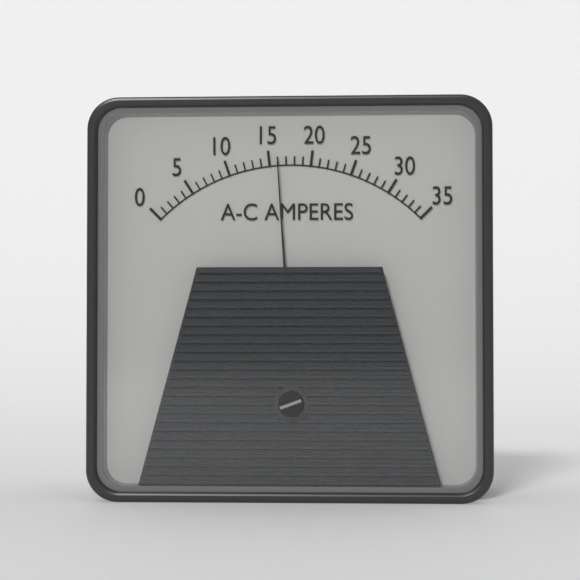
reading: 16 A
